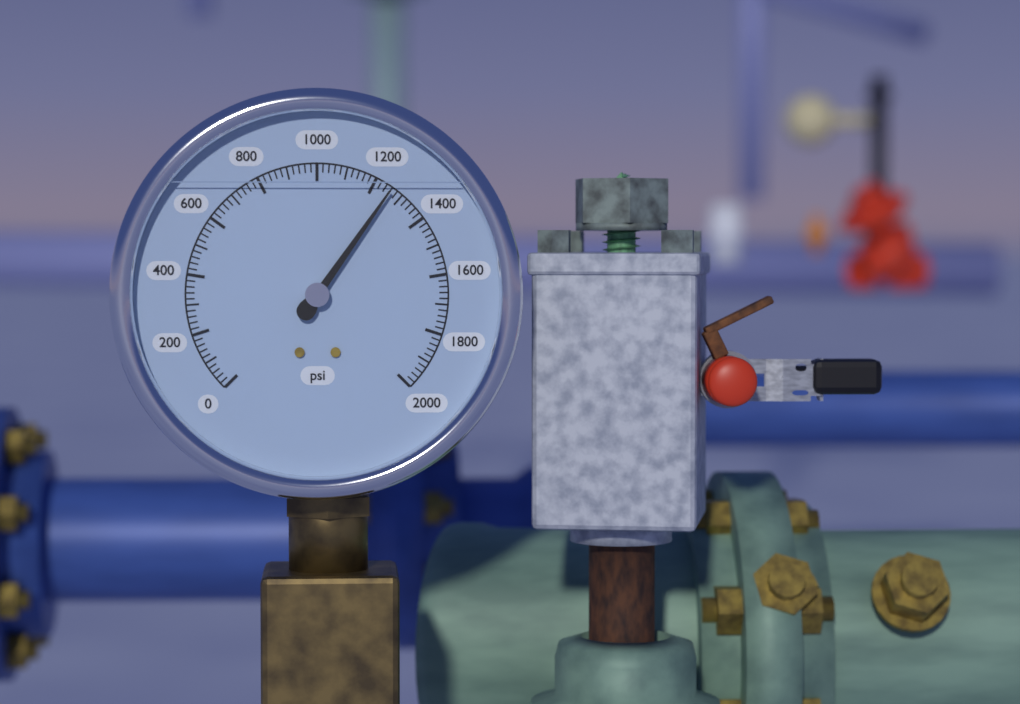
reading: 1260 psi
